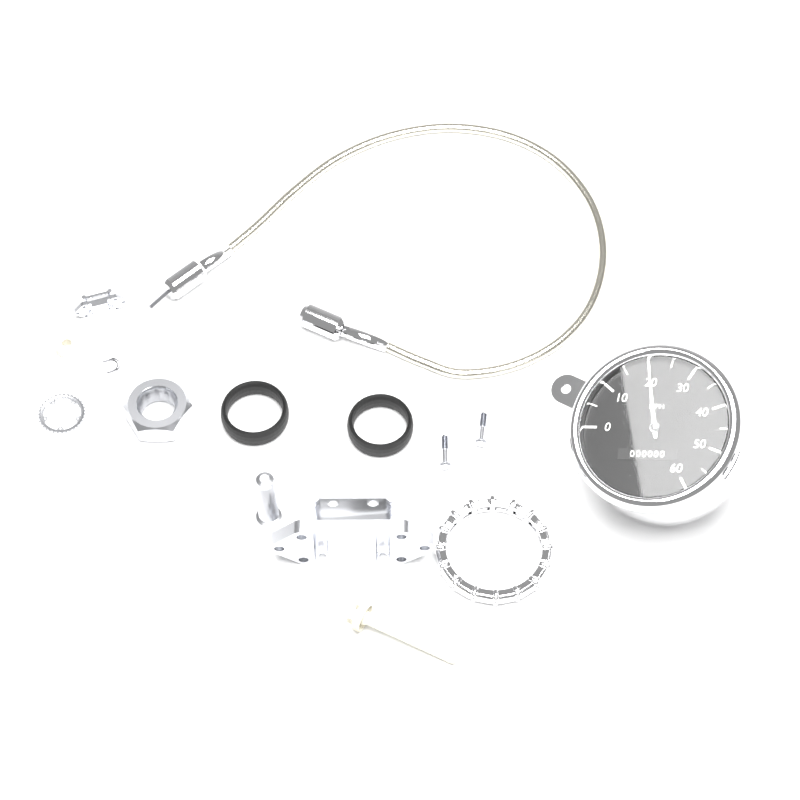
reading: 20 mph
